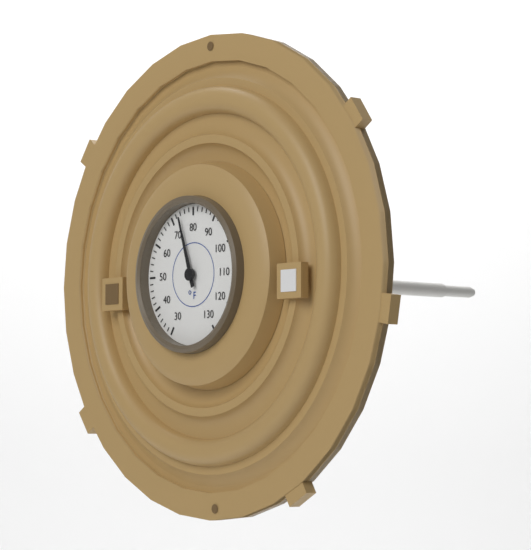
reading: 74 °F
